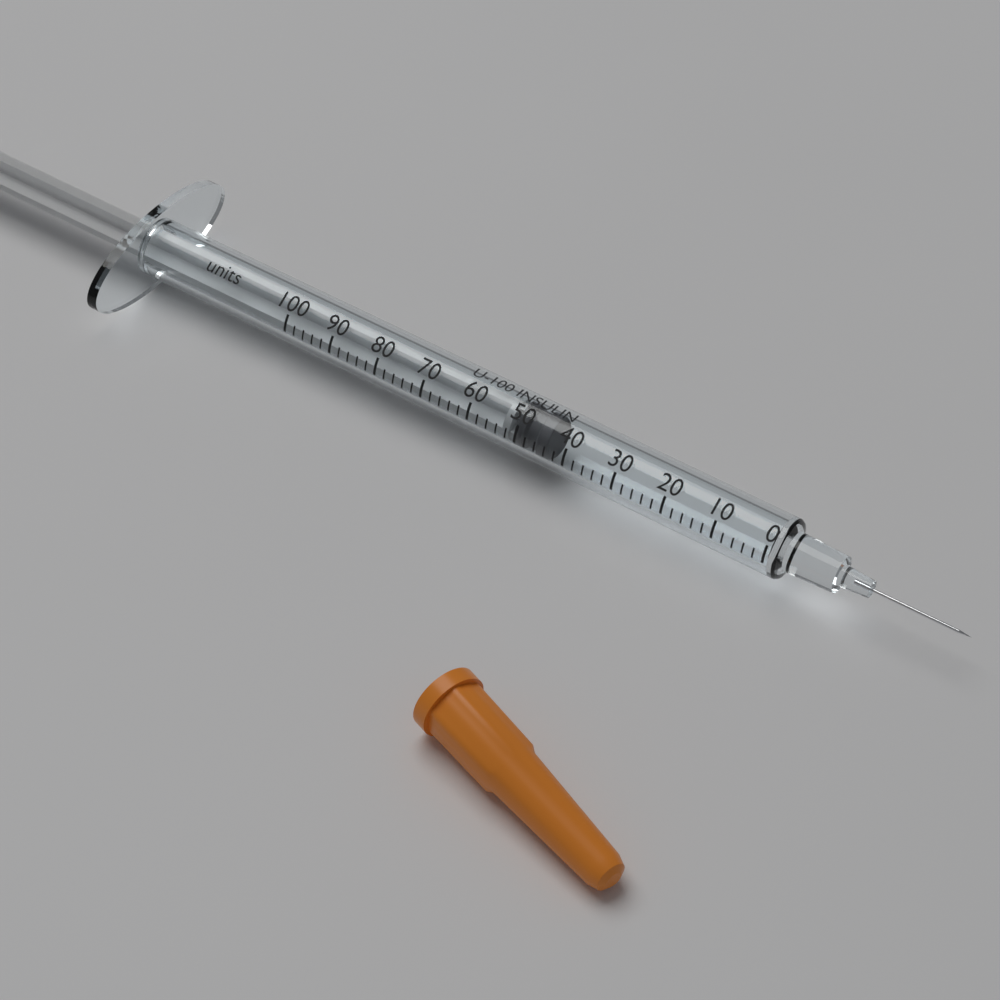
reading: 44 units
